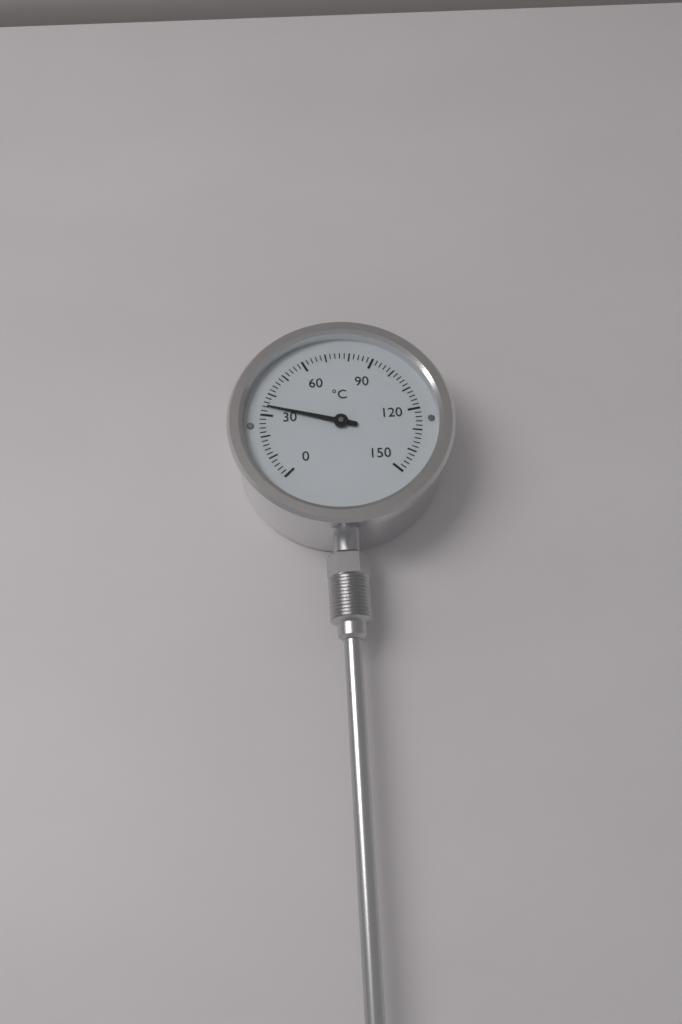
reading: 34 °C
